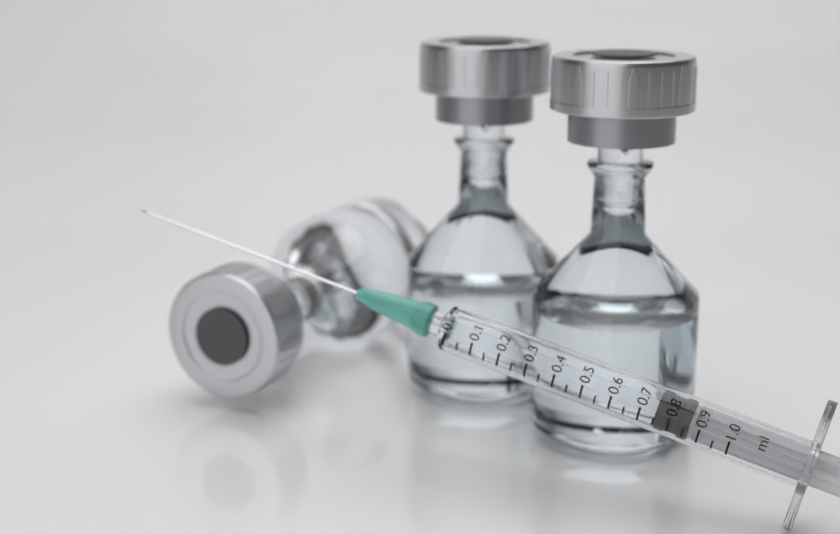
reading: 0.75 ml
